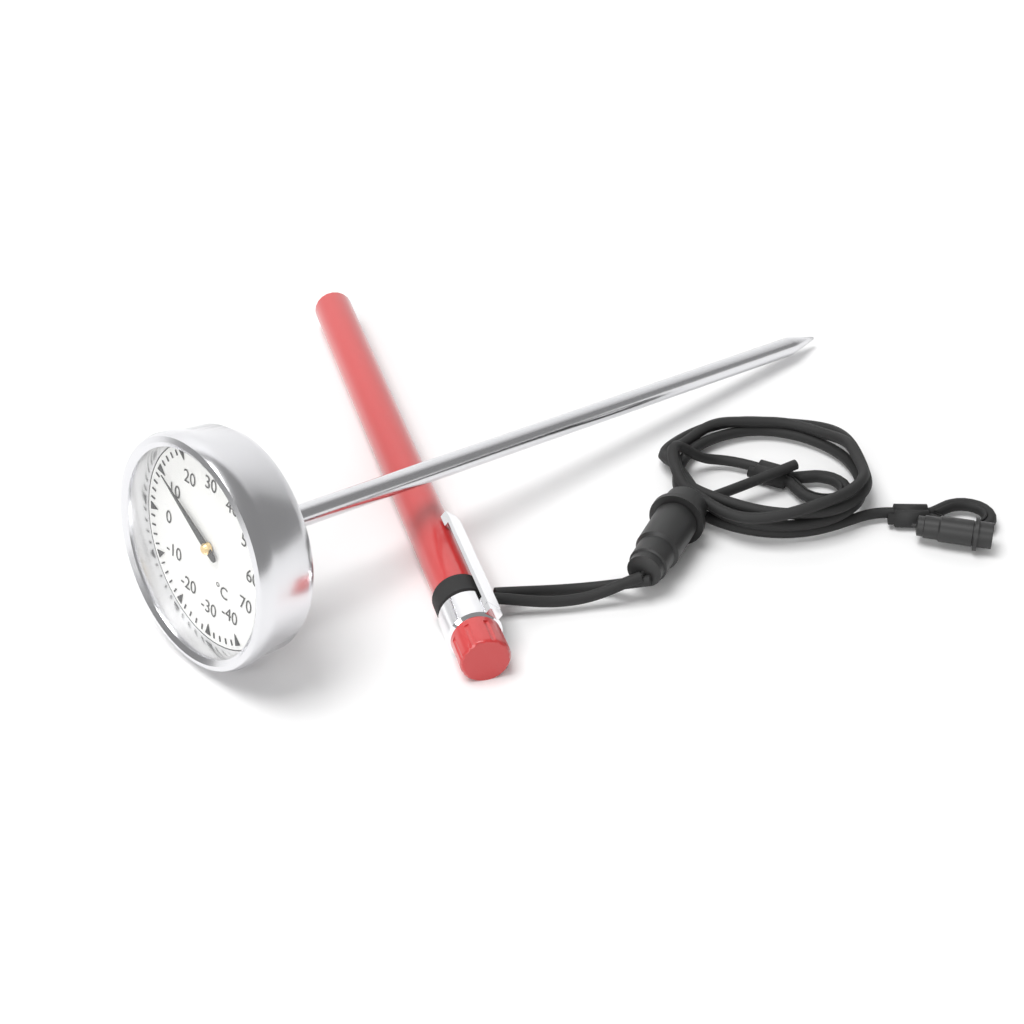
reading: 10 °C
